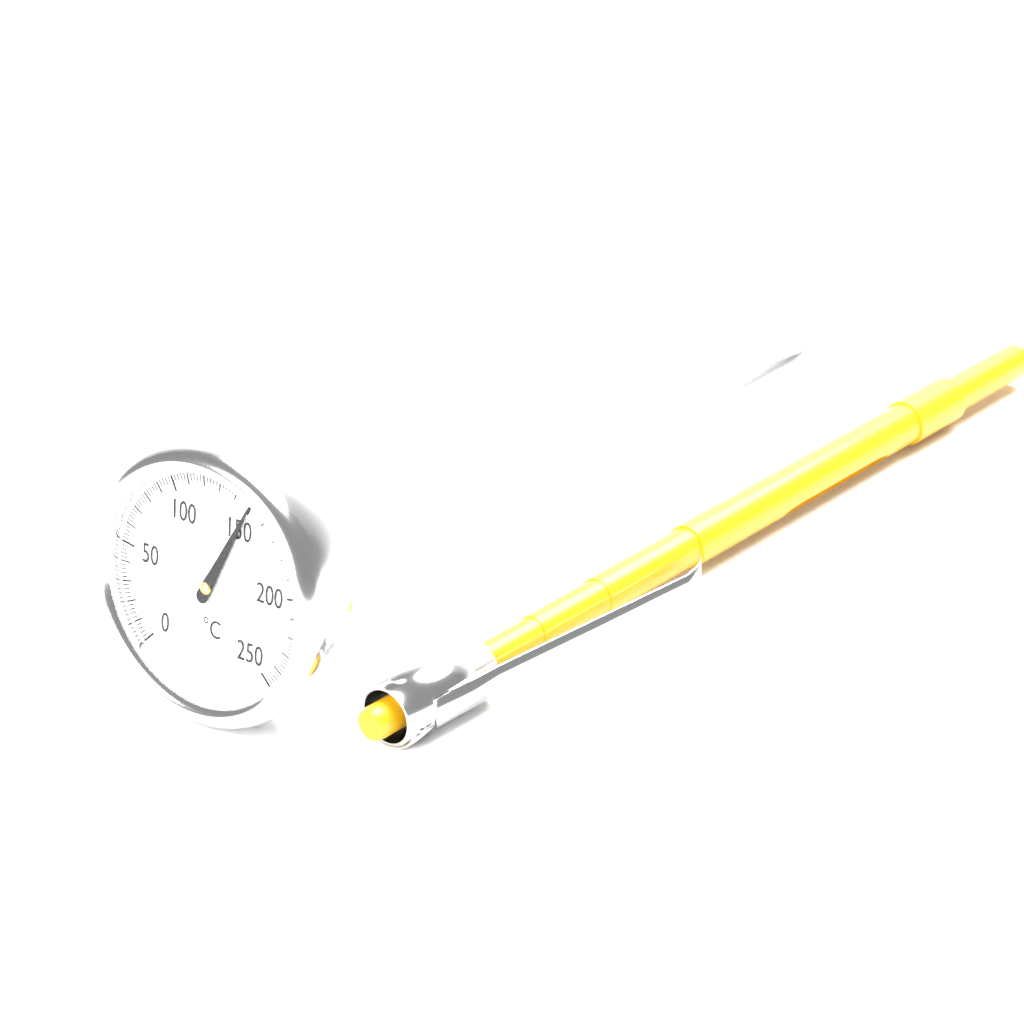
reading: 150 °C
